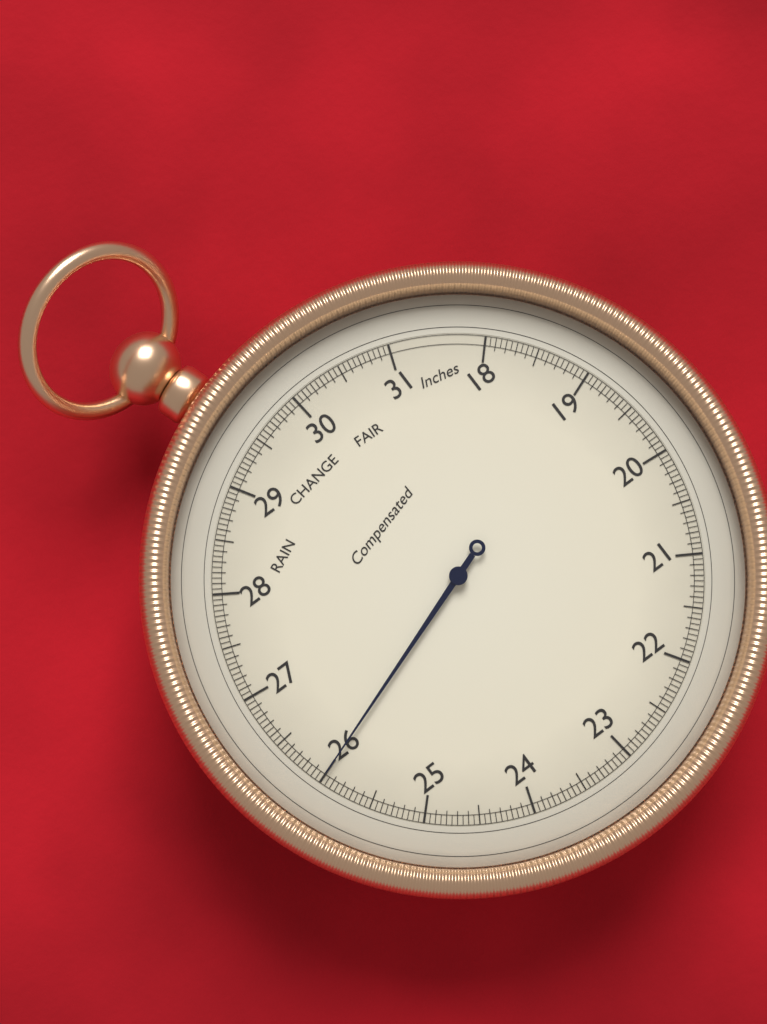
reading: 26.00 inHg
